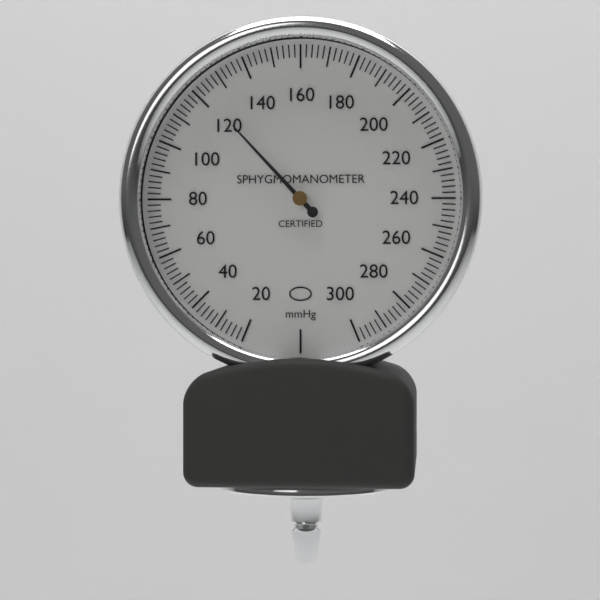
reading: 122 mmHg
